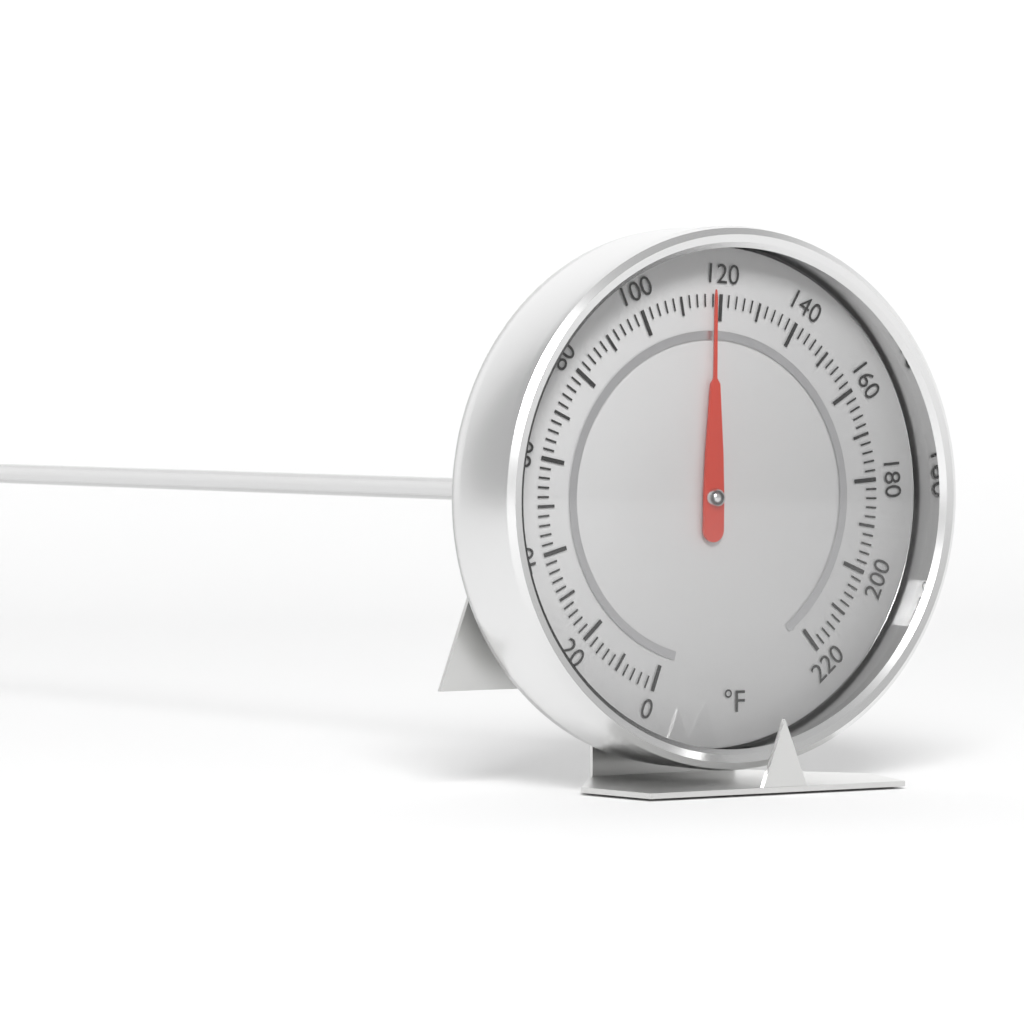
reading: 118 °F
